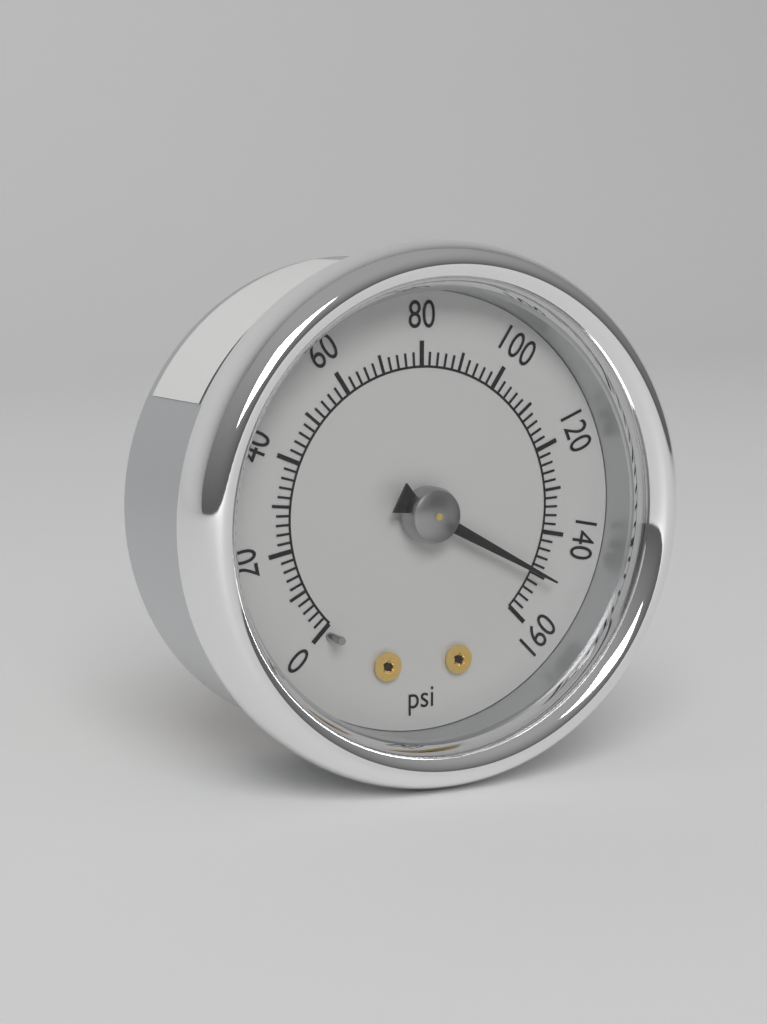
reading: 150 psi
